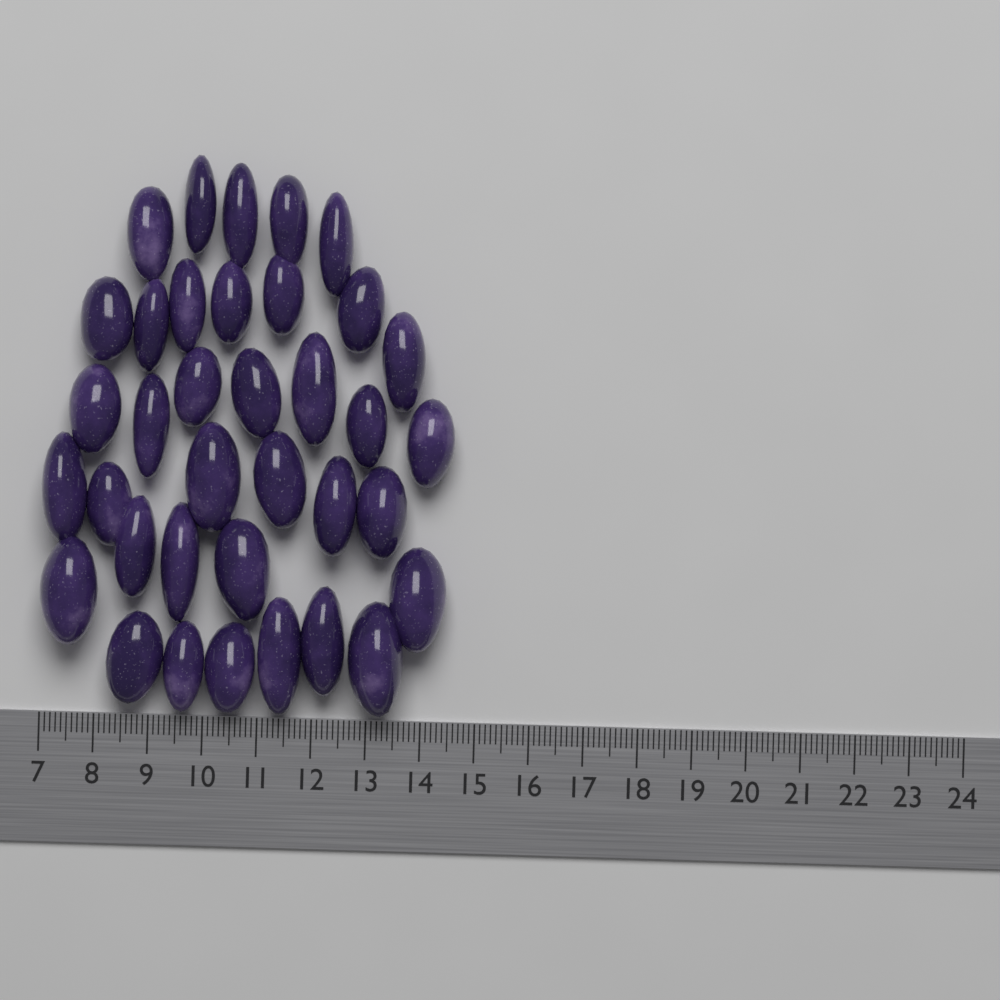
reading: 14.5 (no unit)
